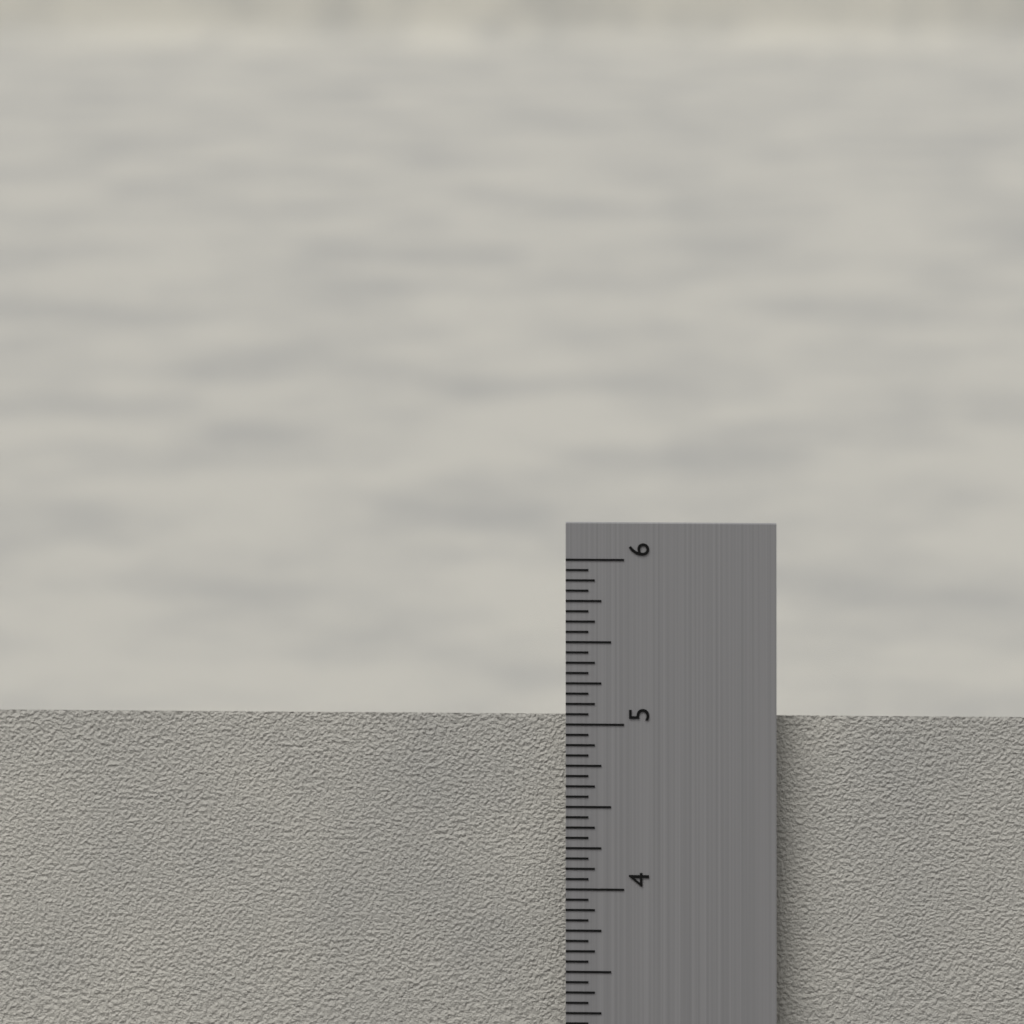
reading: 5.0000 in
